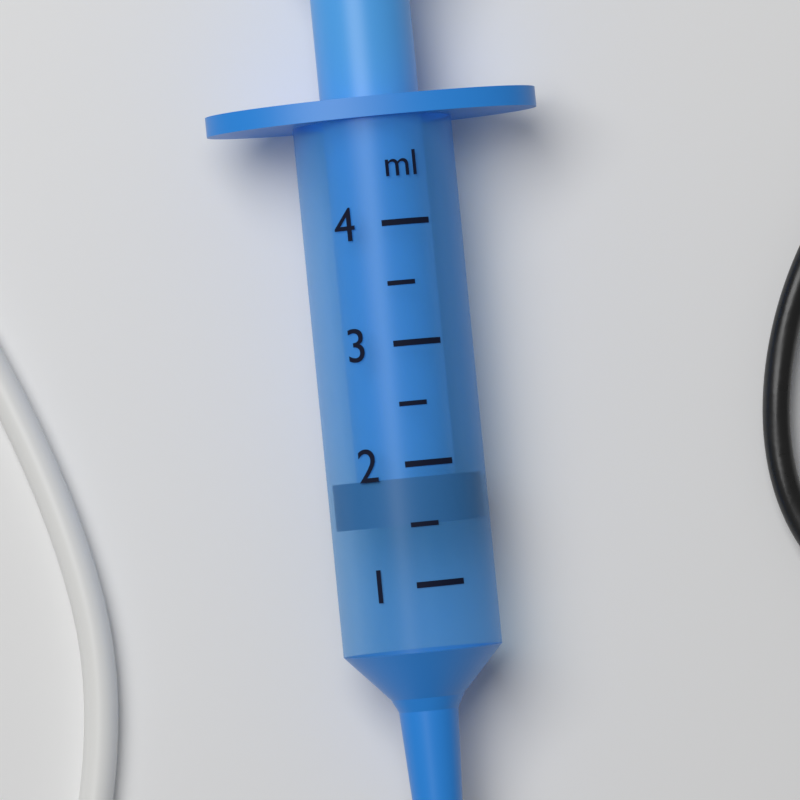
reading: 1.5 ml
